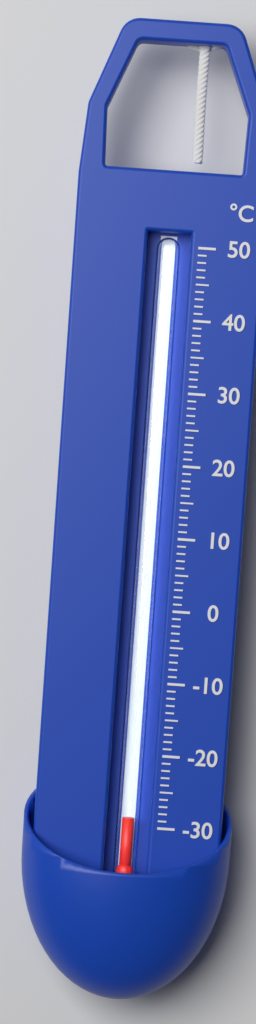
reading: -29 °C
